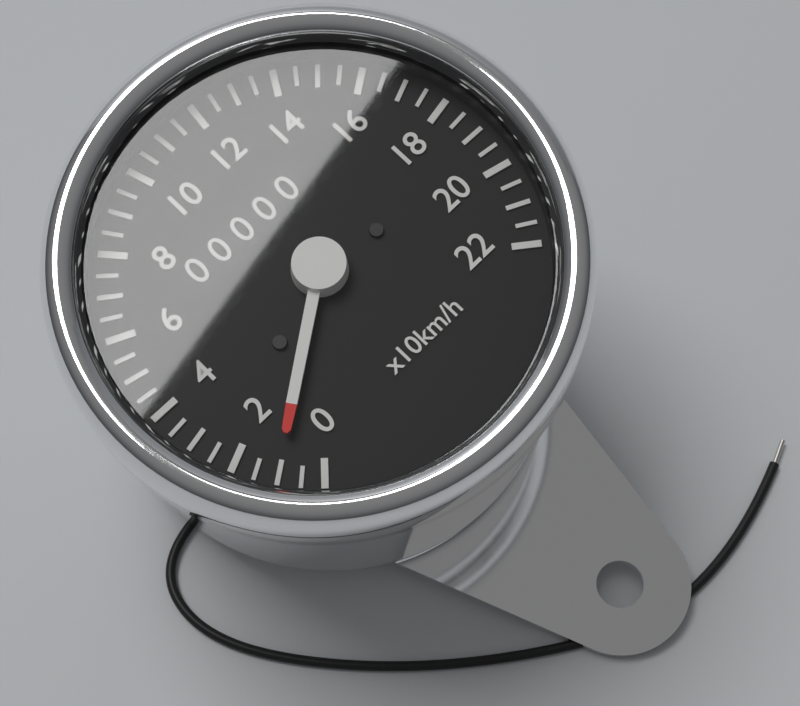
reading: 10 km/h
